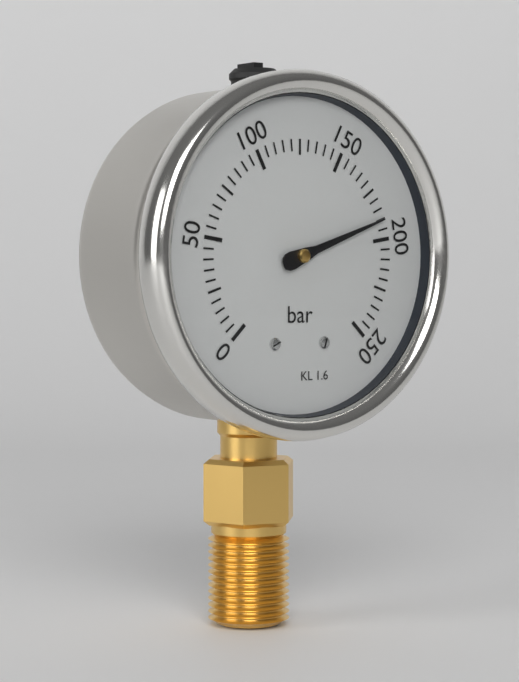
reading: 190 bar
